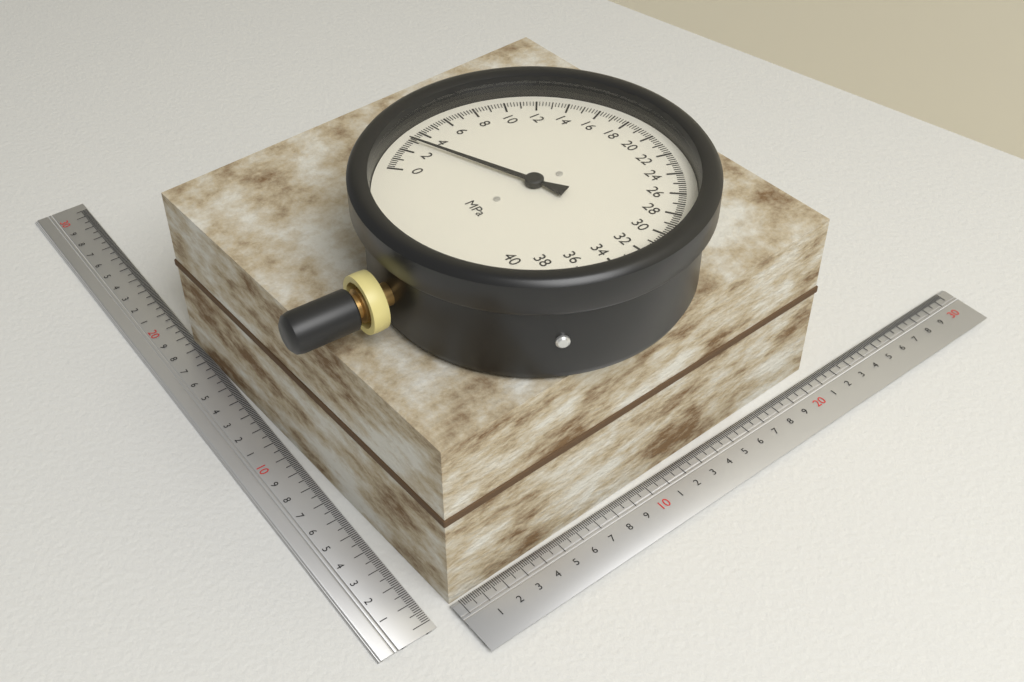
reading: 3.0 MPa
